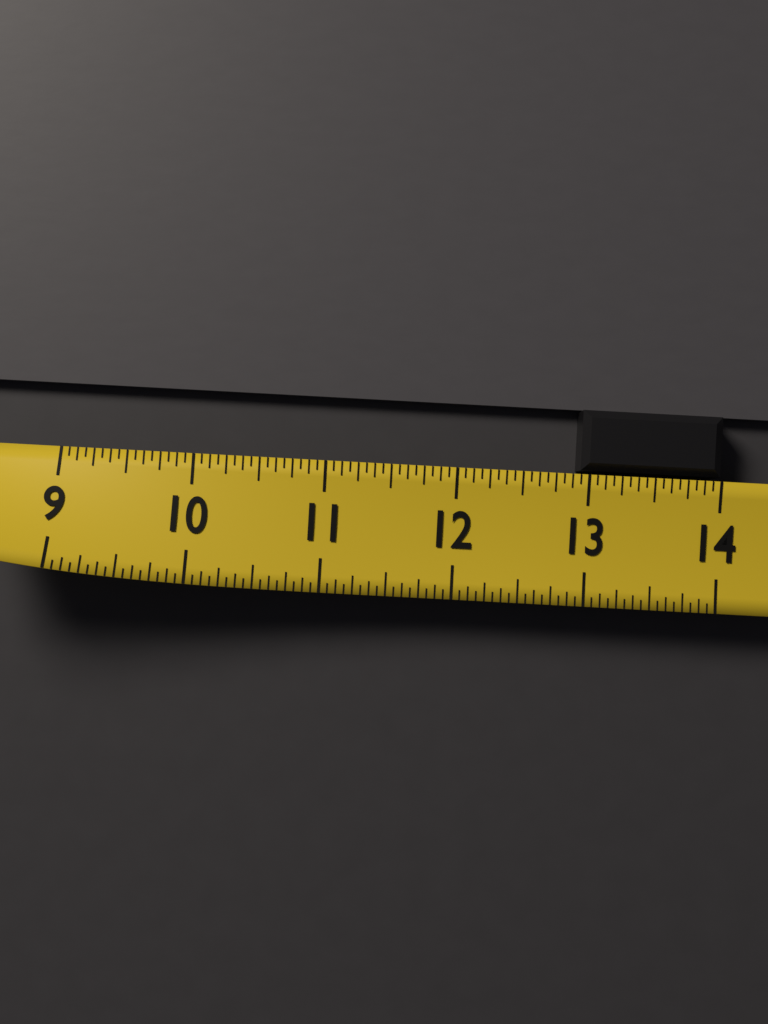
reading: 12.9375 (no unit)
